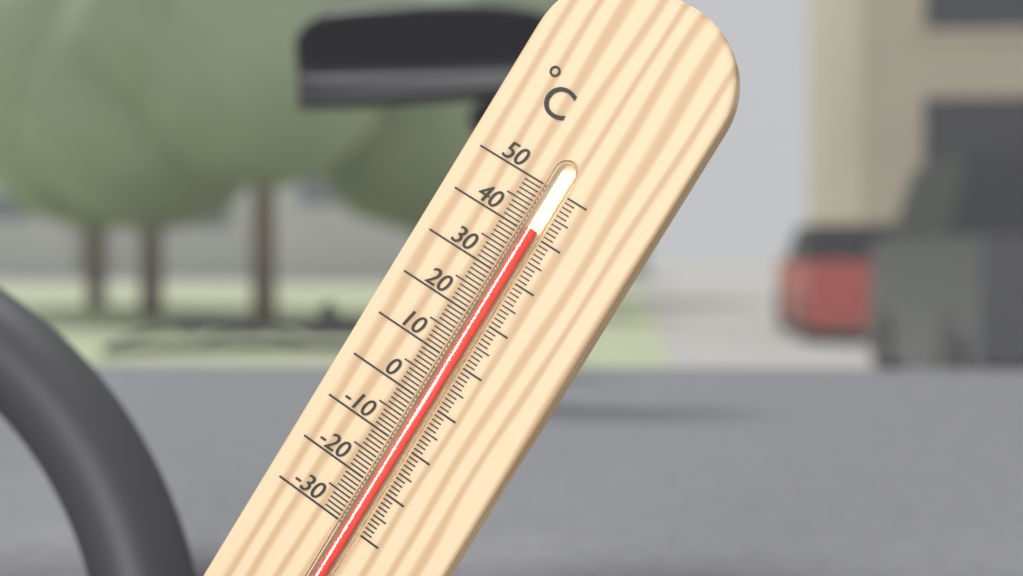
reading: 41 °C
